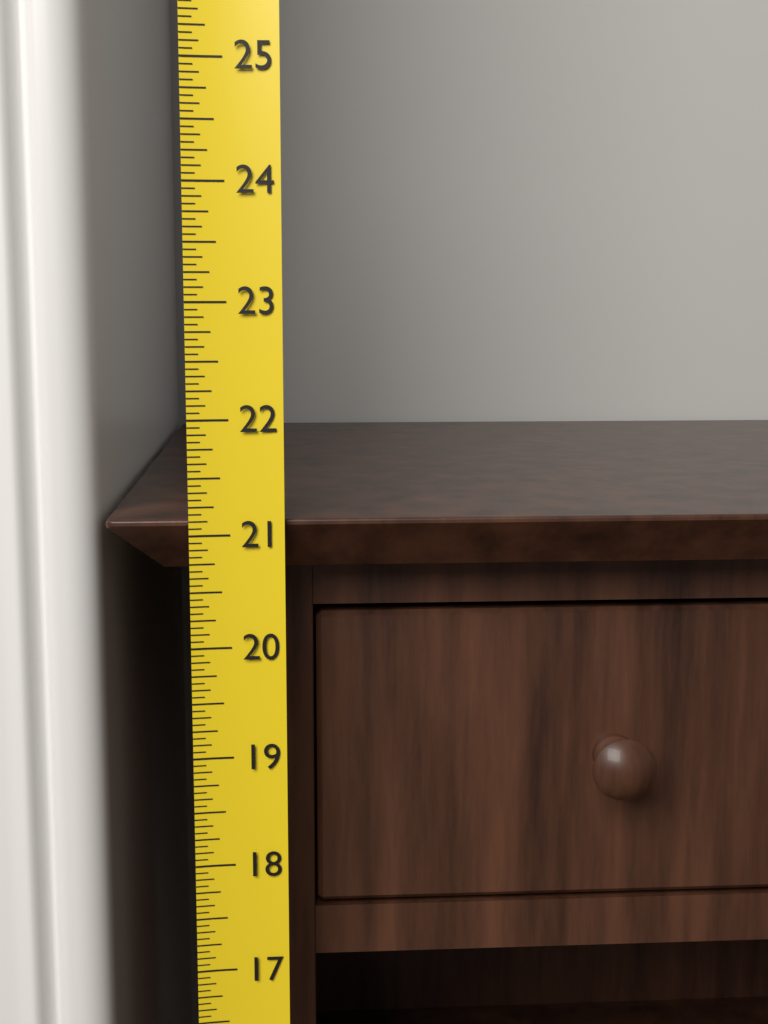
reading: 21.1250 (no unit)
